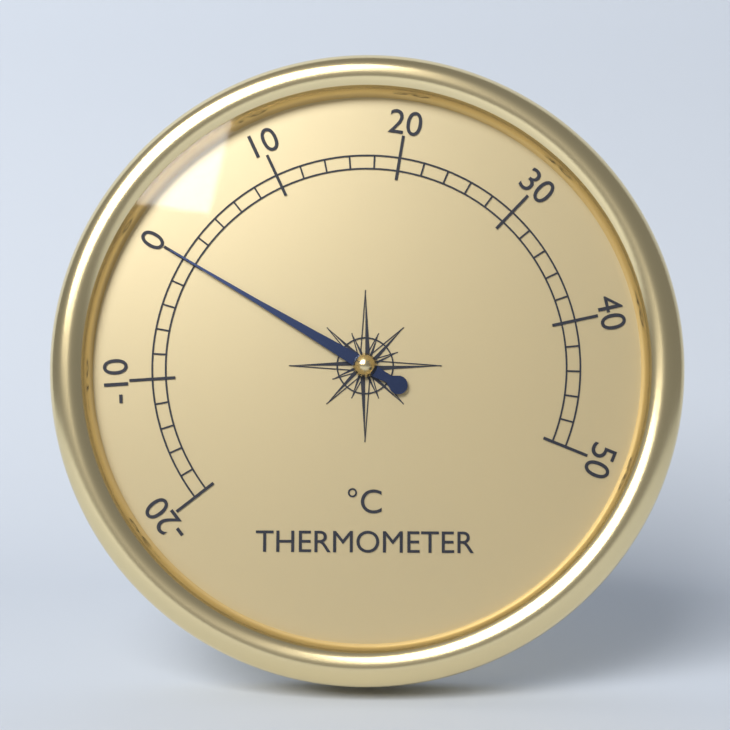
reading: 0 °C
